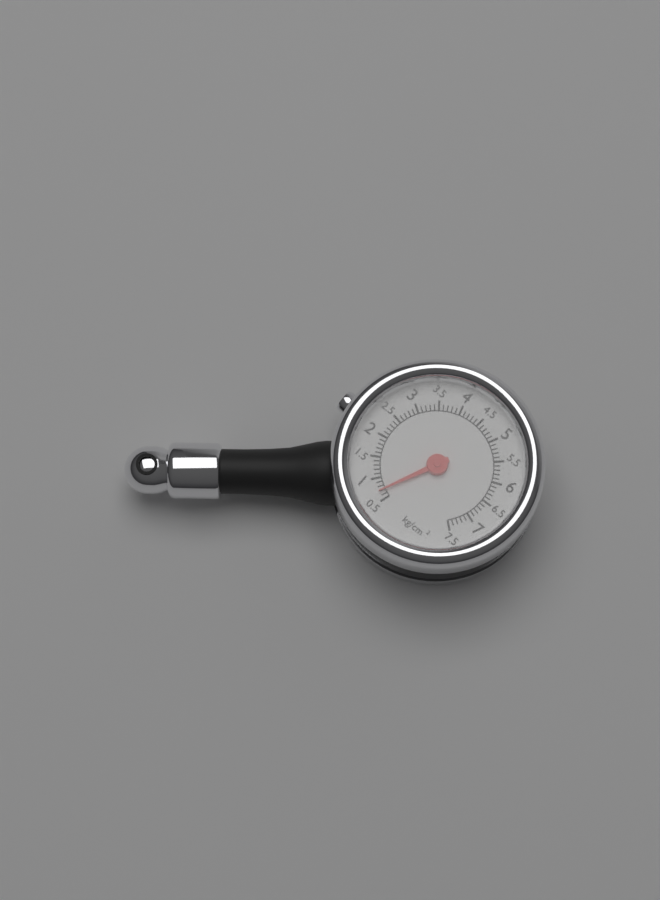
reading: 0.7 kg/cm²
